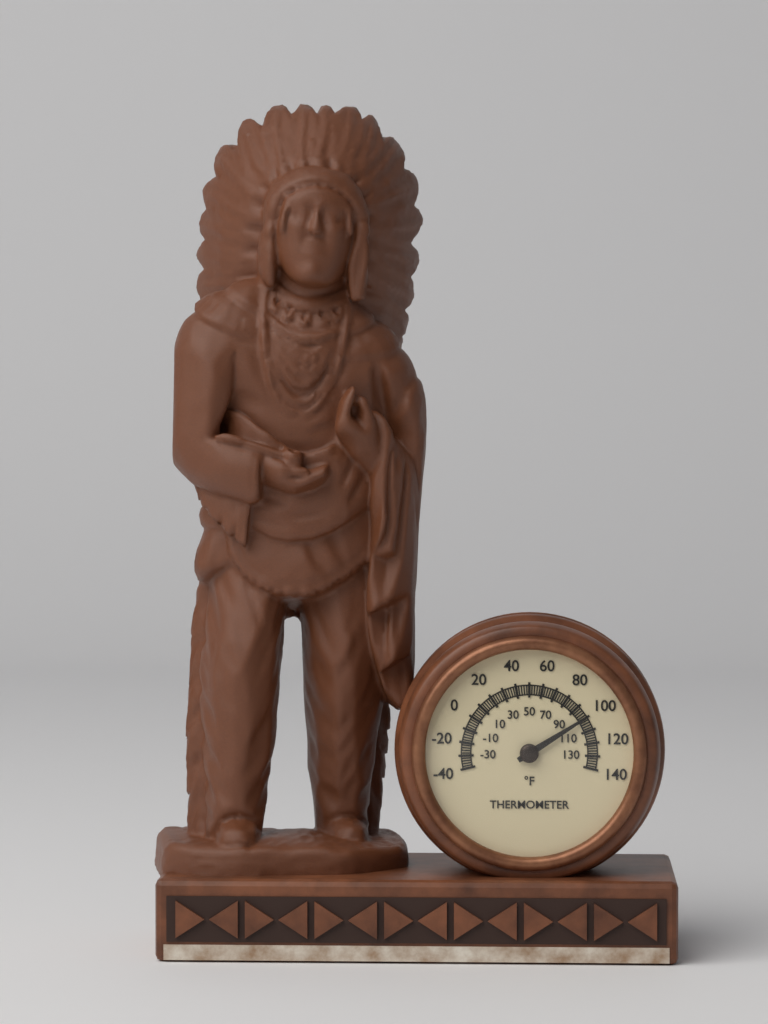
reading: 100 °F
